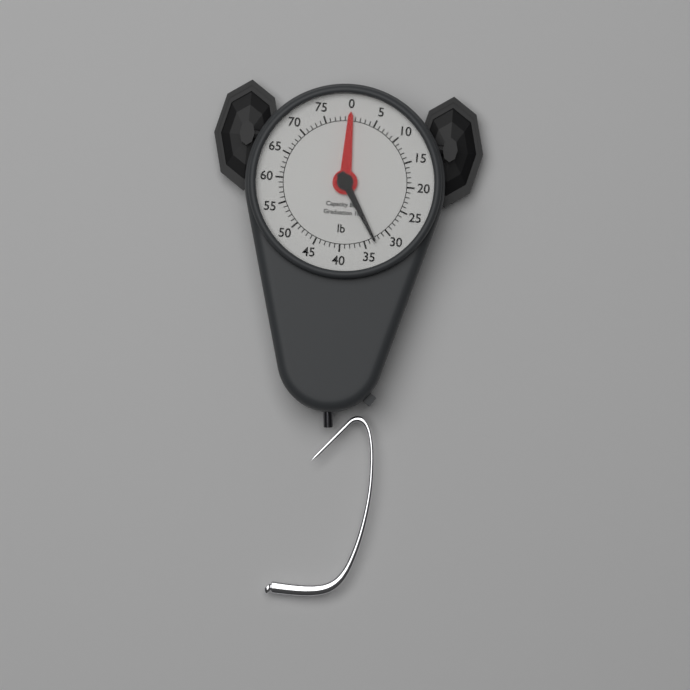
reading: 33 lb
